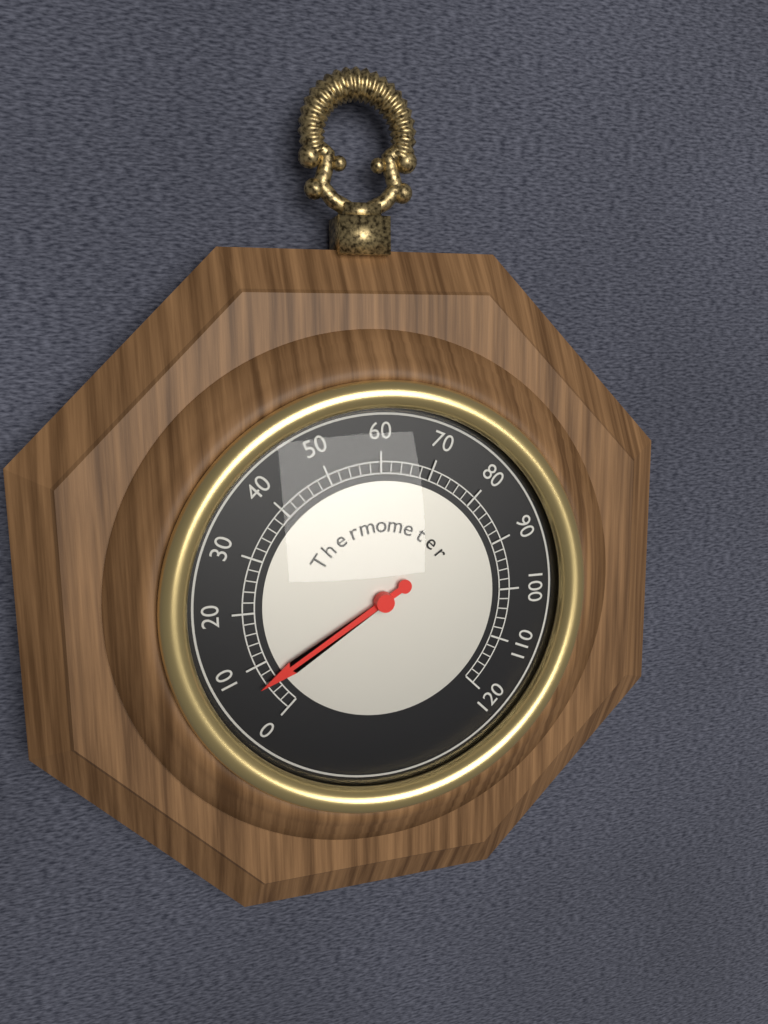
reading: 6 (no unit)
